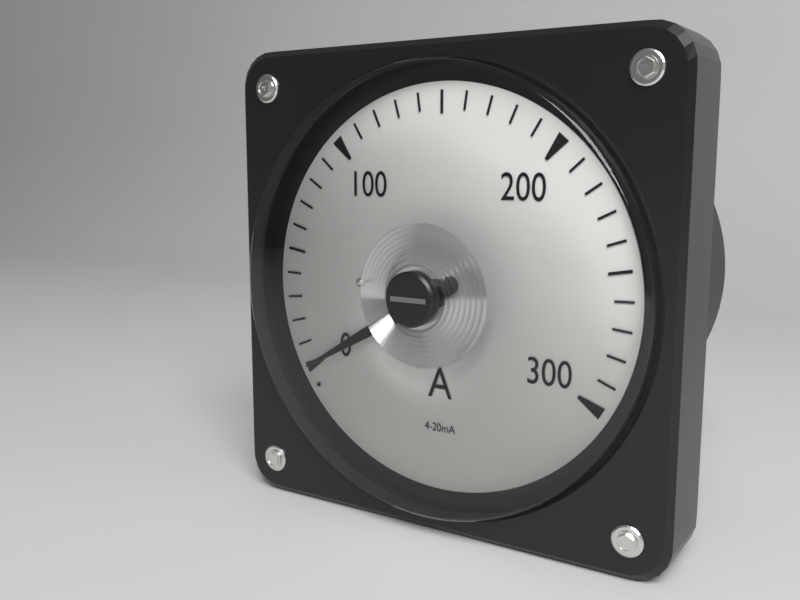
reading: 0 A
